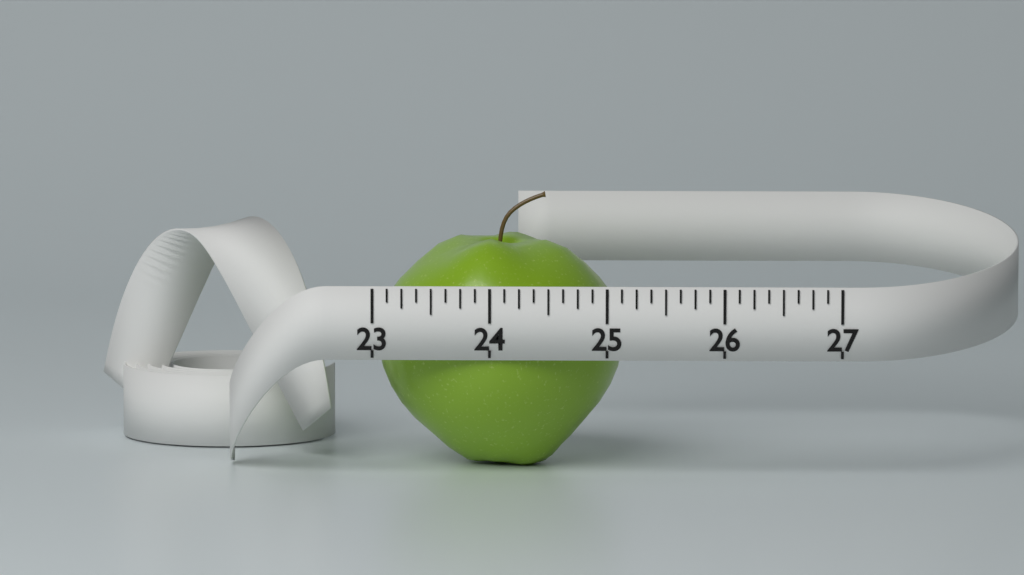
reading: 25.125 (no unit)
